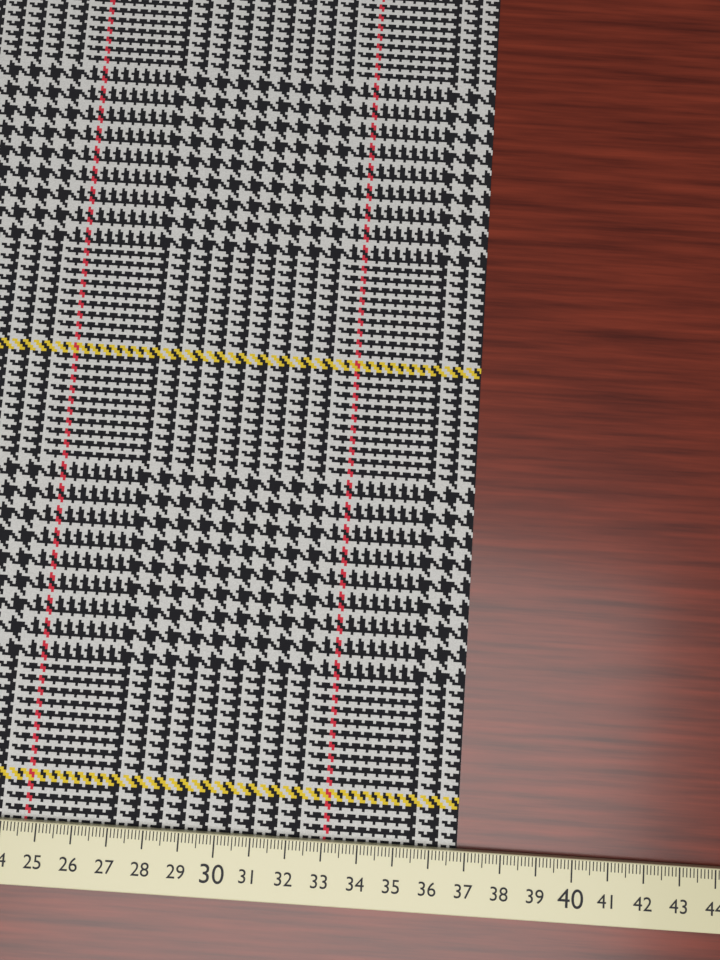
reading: 36.8 cm
